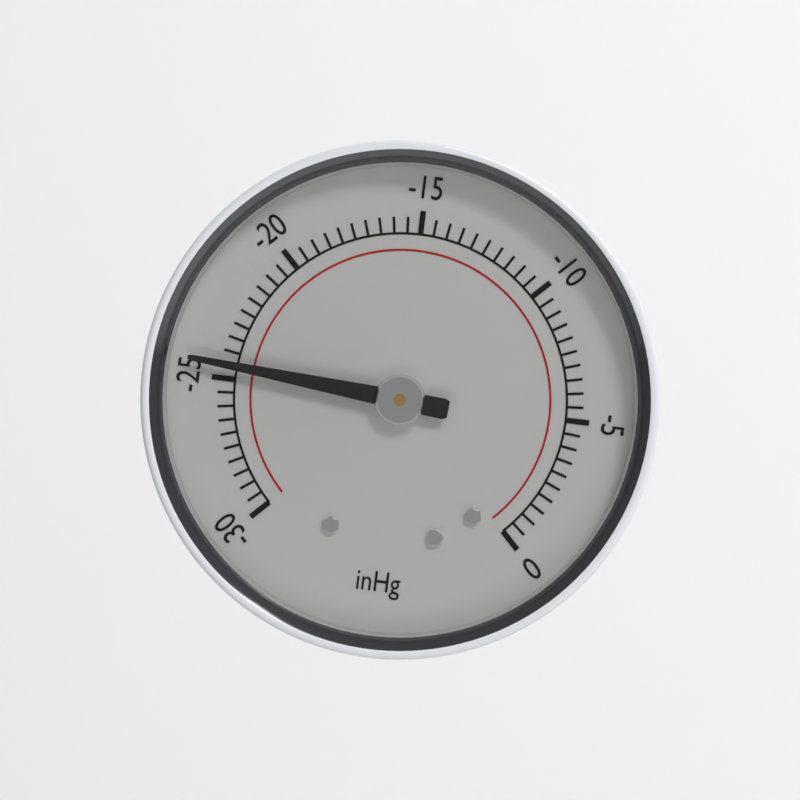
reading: -24.5 inHg
